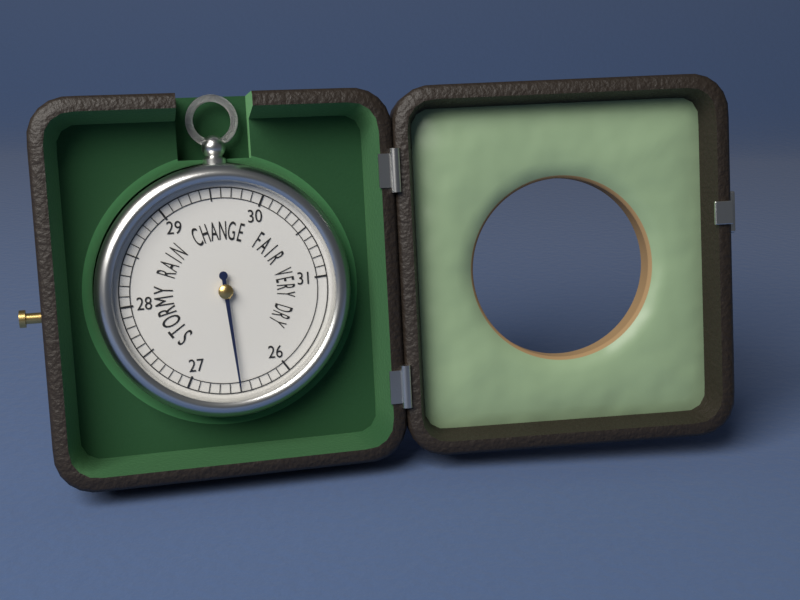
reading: 26.5 (no unit)
